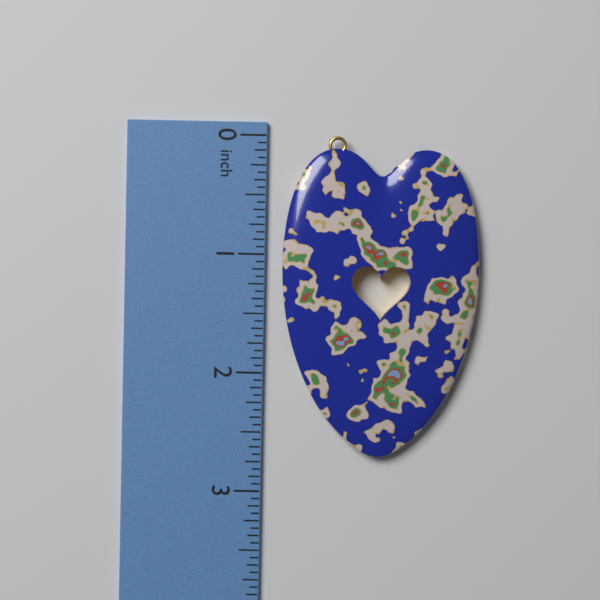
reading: 2.6875 in
